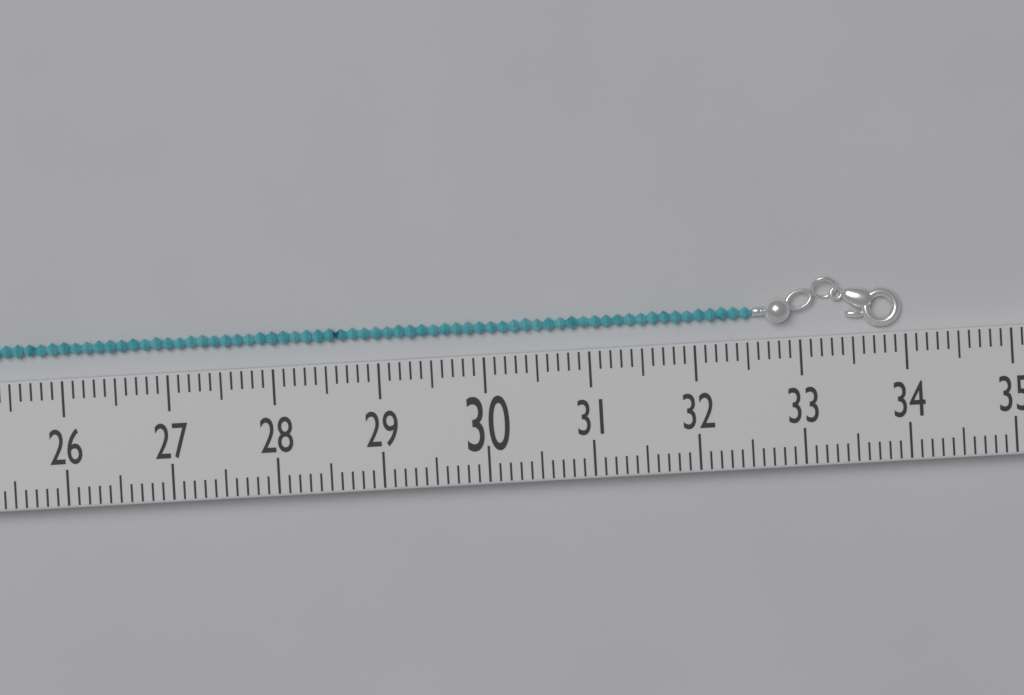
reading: 34.0 (no unit)
